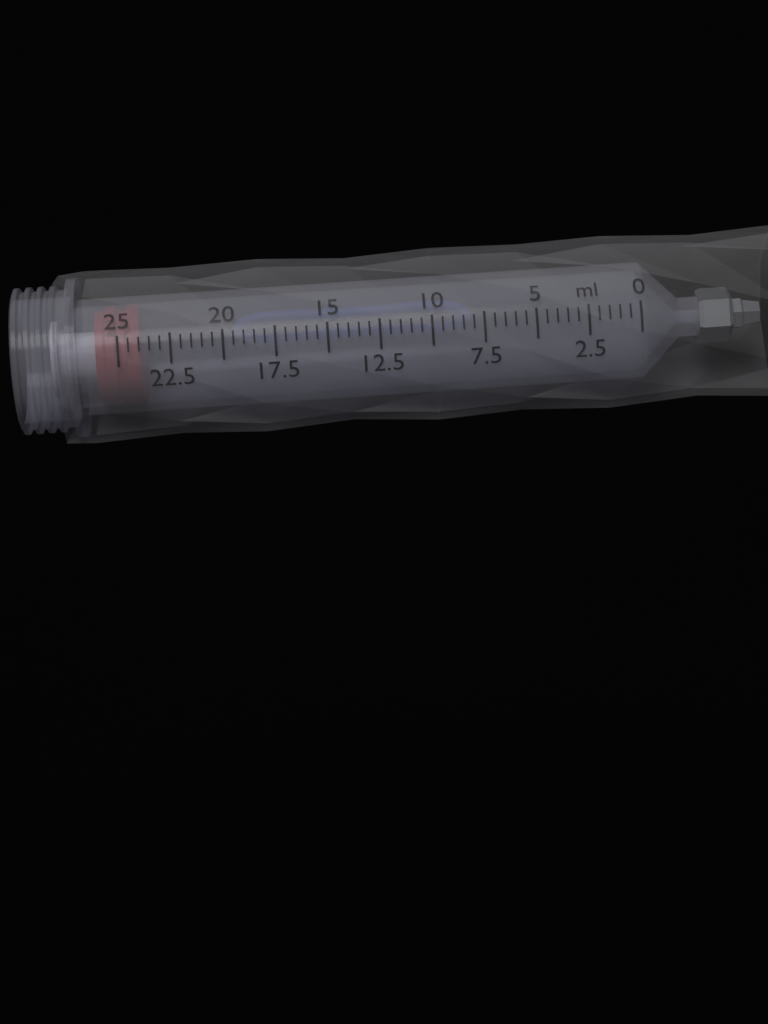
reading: 24.0 ml
